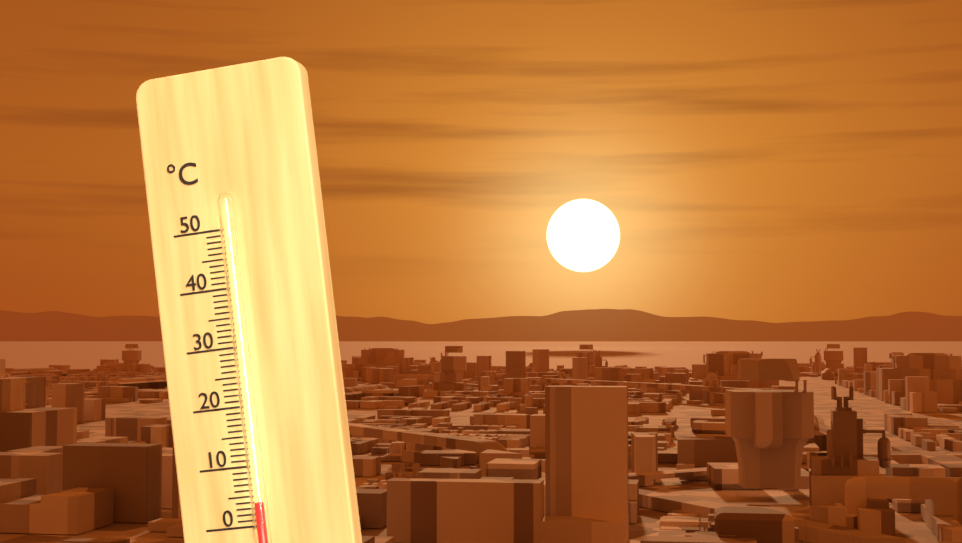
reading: 4 °C
